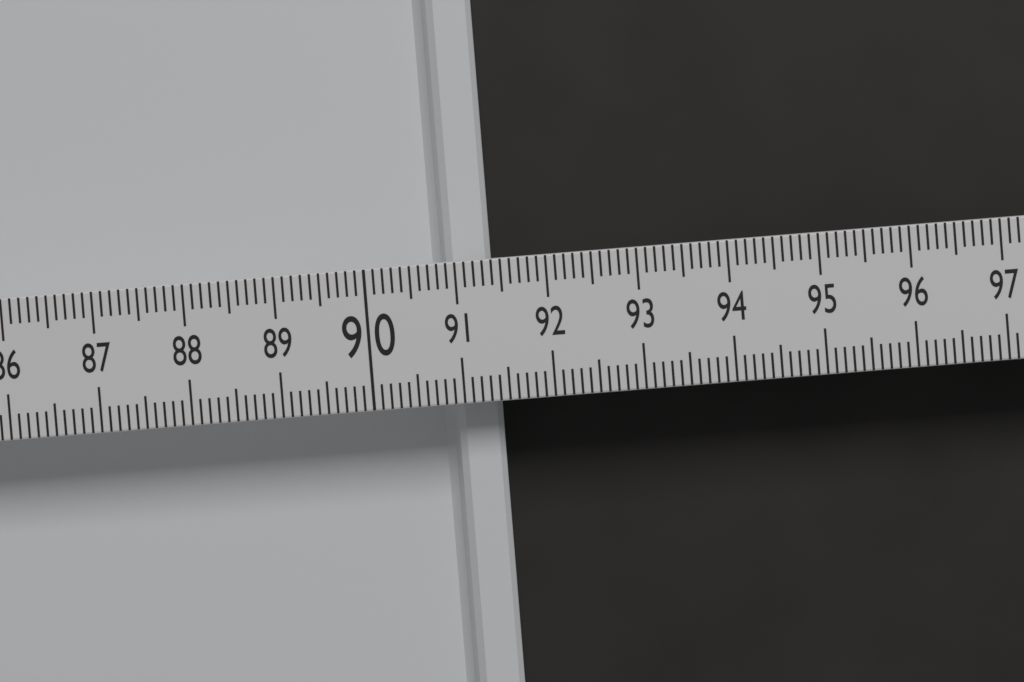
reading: 91.4 (no unit)
